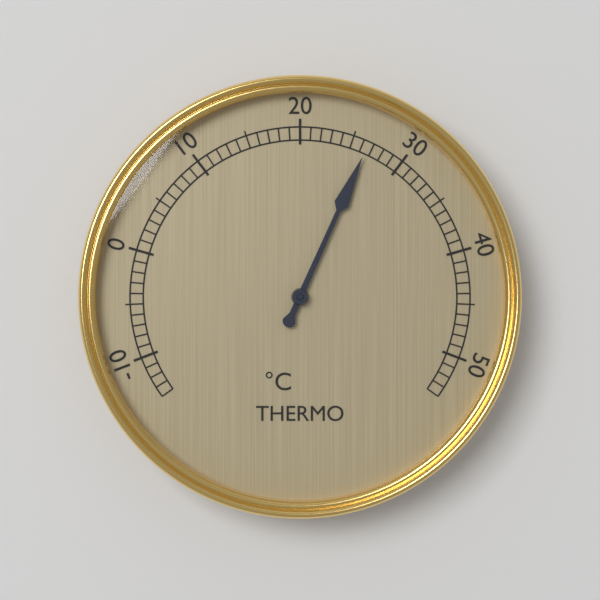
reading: 26.5 °C
